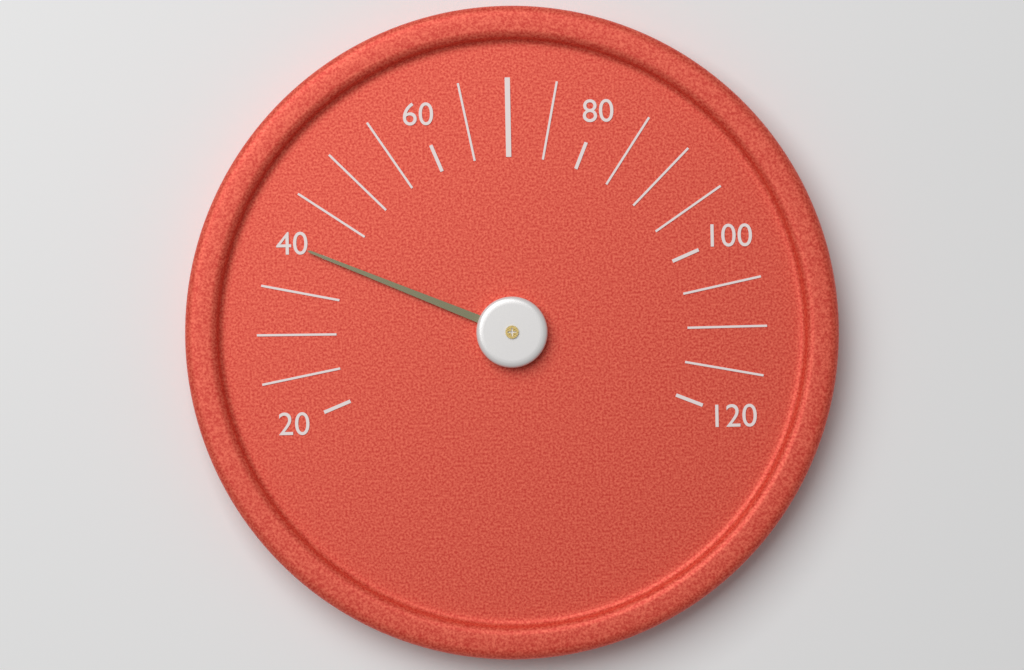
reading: 40 (no unit)
